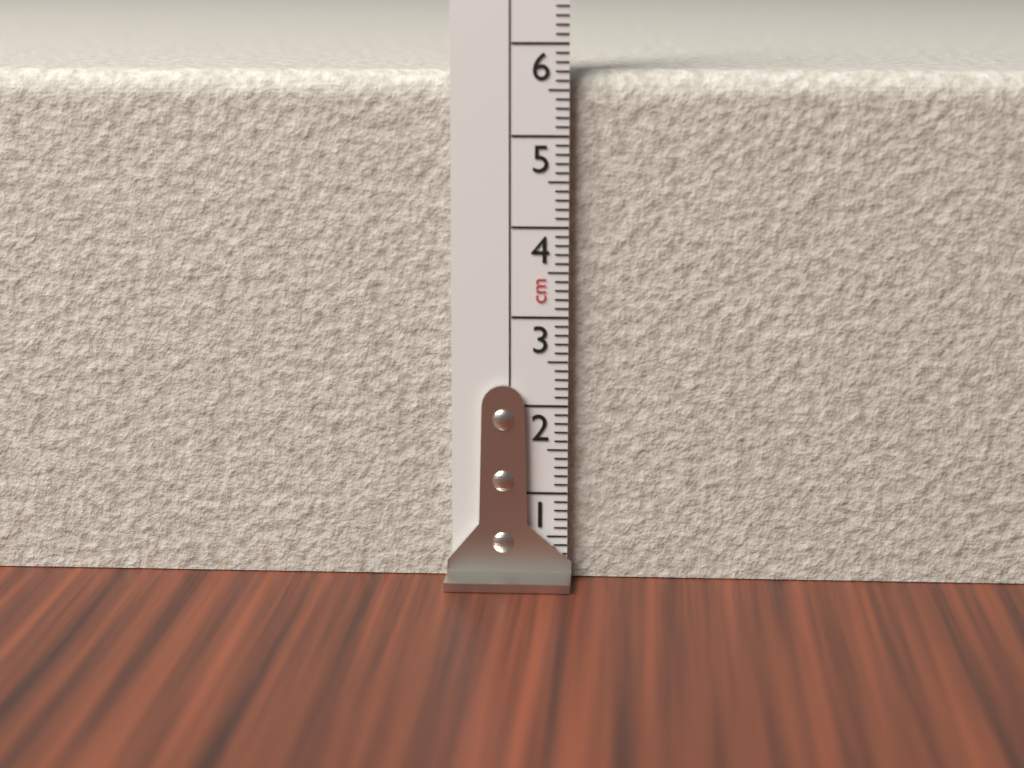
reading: 5.7 cm
